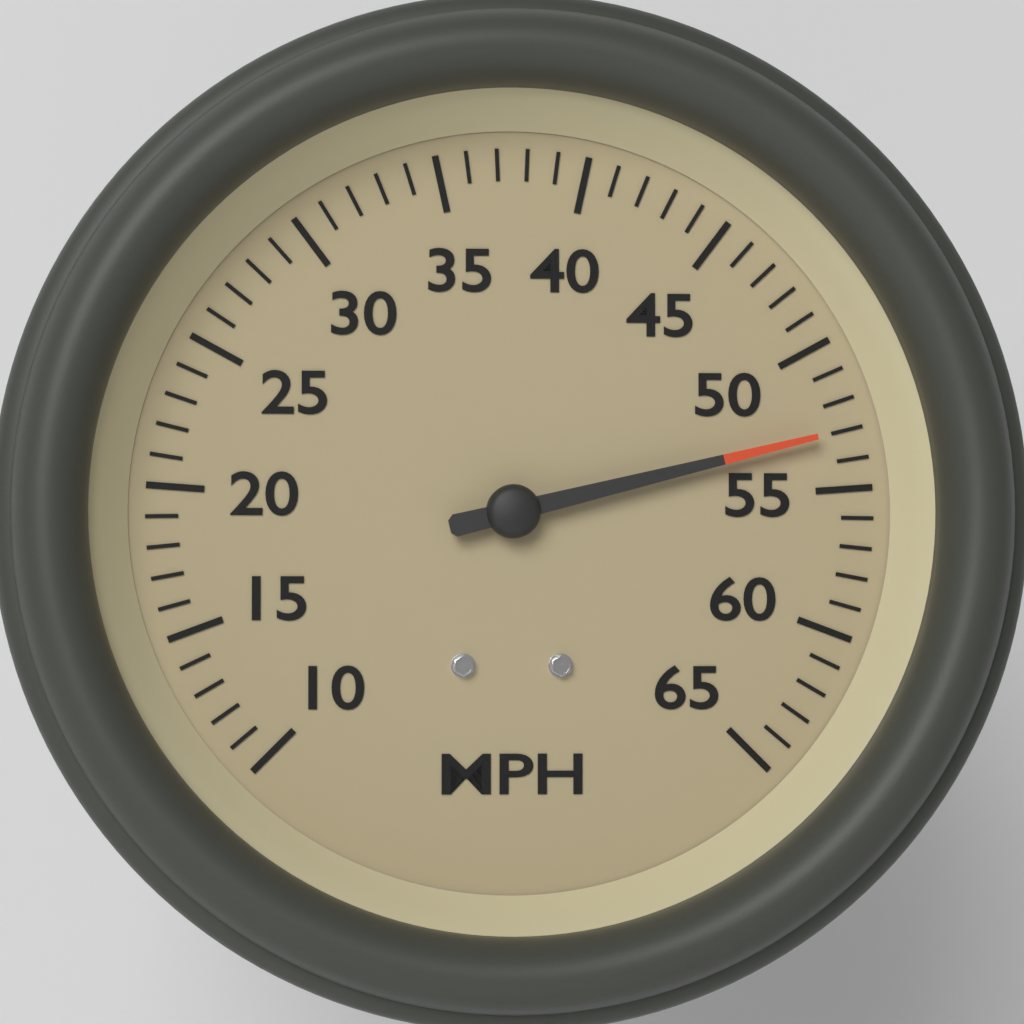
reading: 53 MPH
